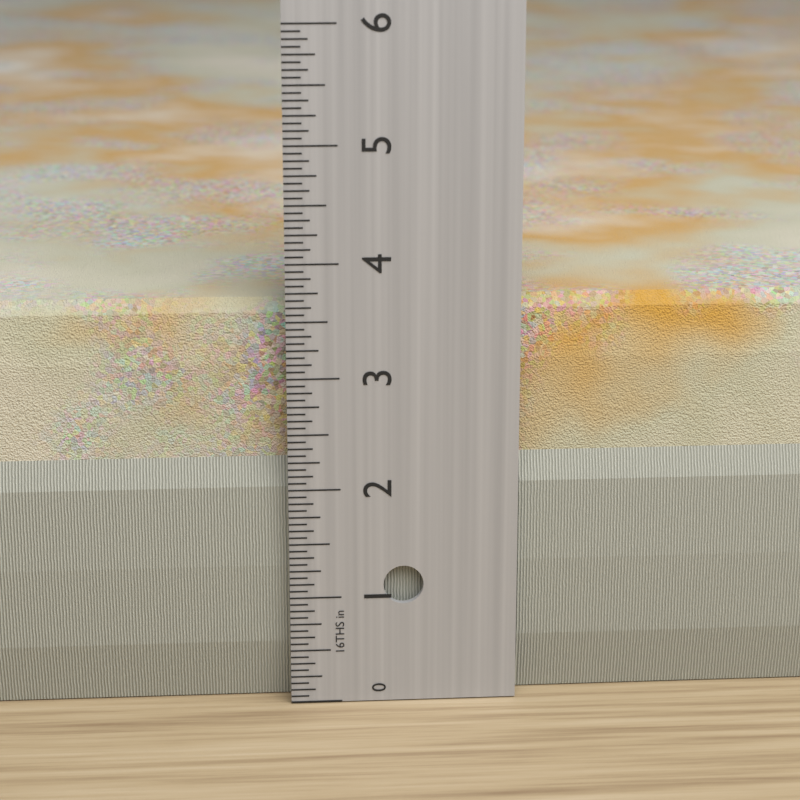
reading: 3.6250 in
